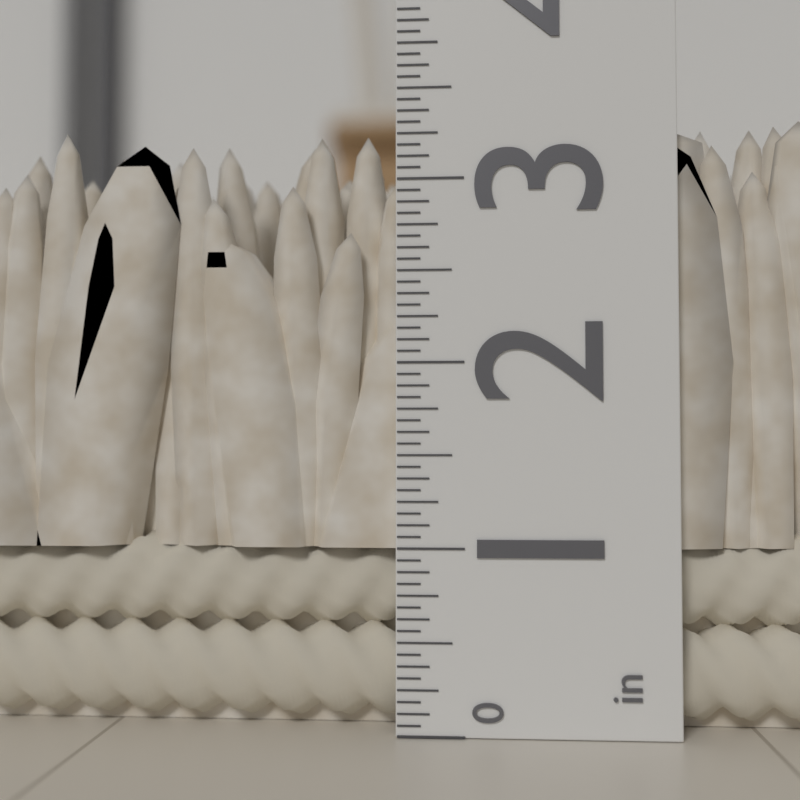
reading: 3.3125 in
